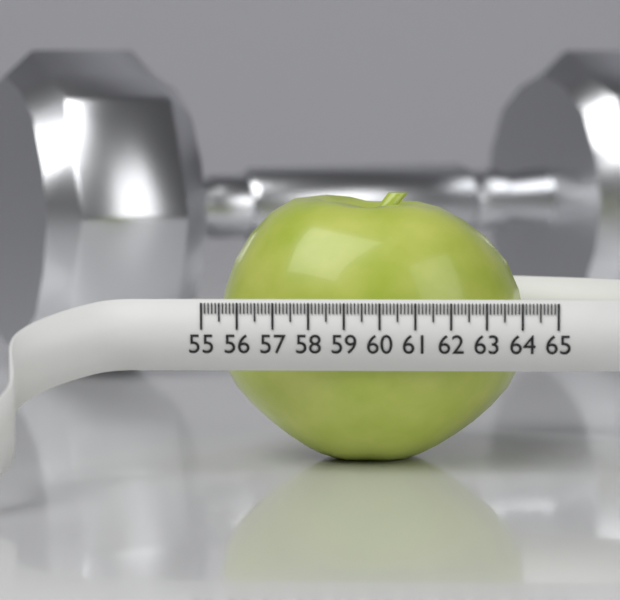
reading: 64.0 (no unit)
